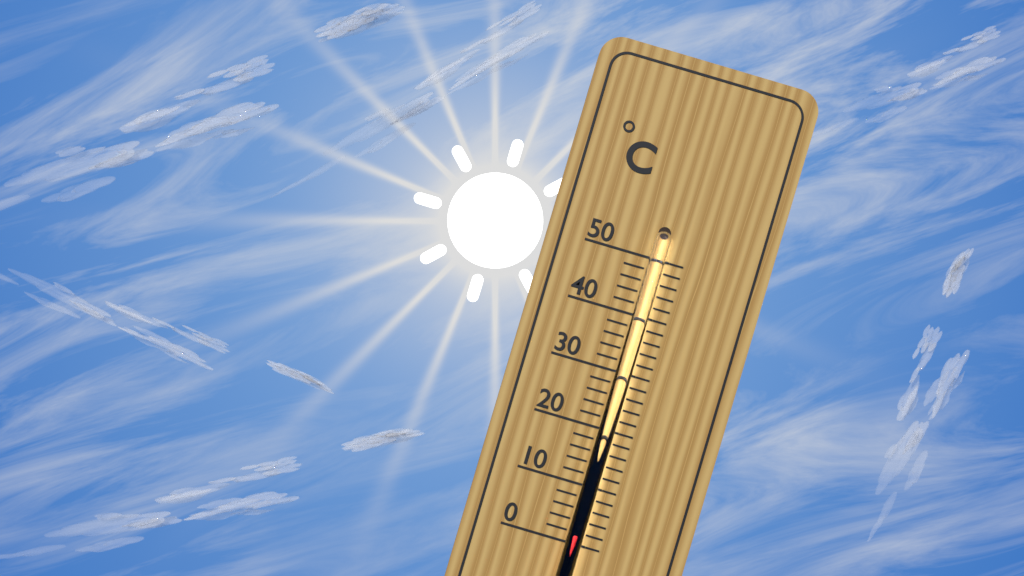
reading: 2 °C
